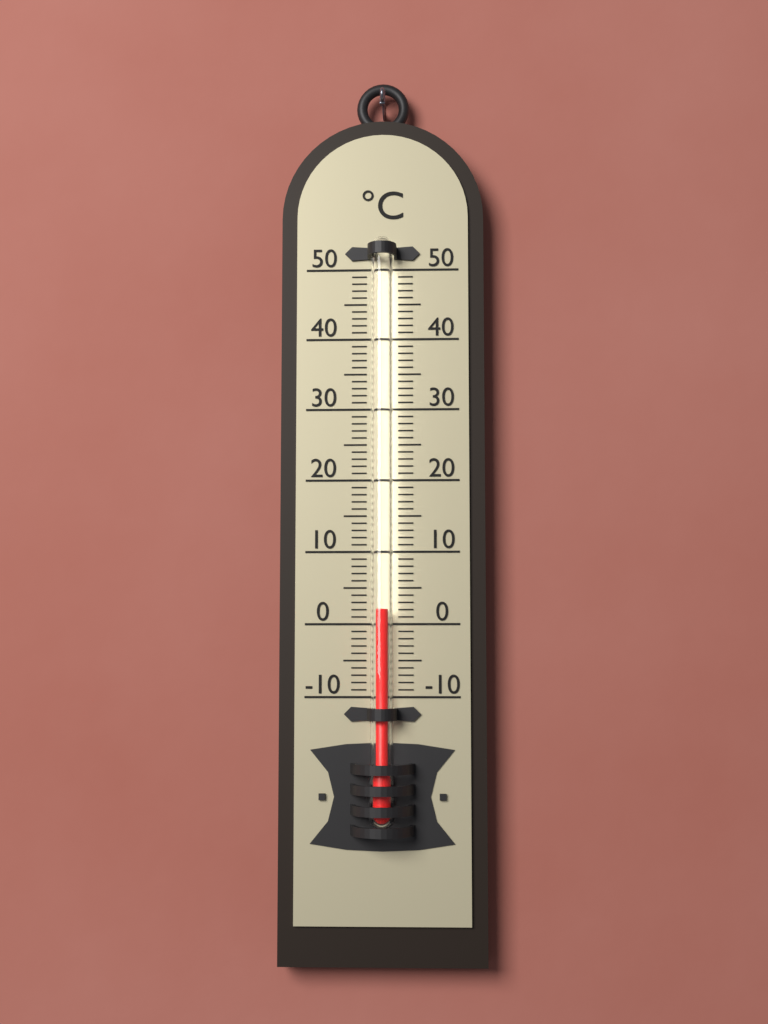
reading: 2 °C
